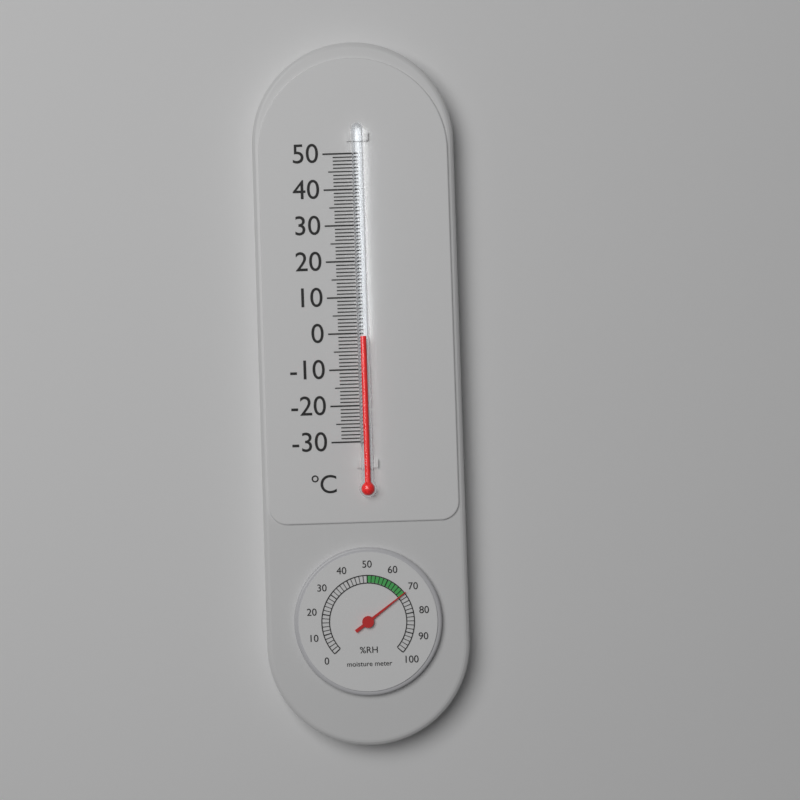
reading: -1 °C
